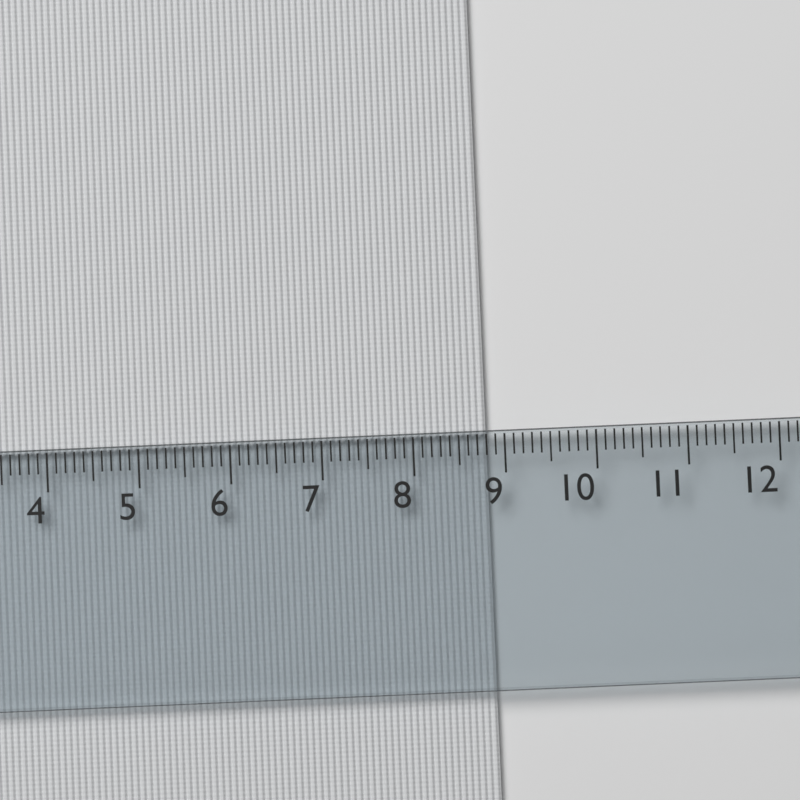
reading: 8.8 cm
